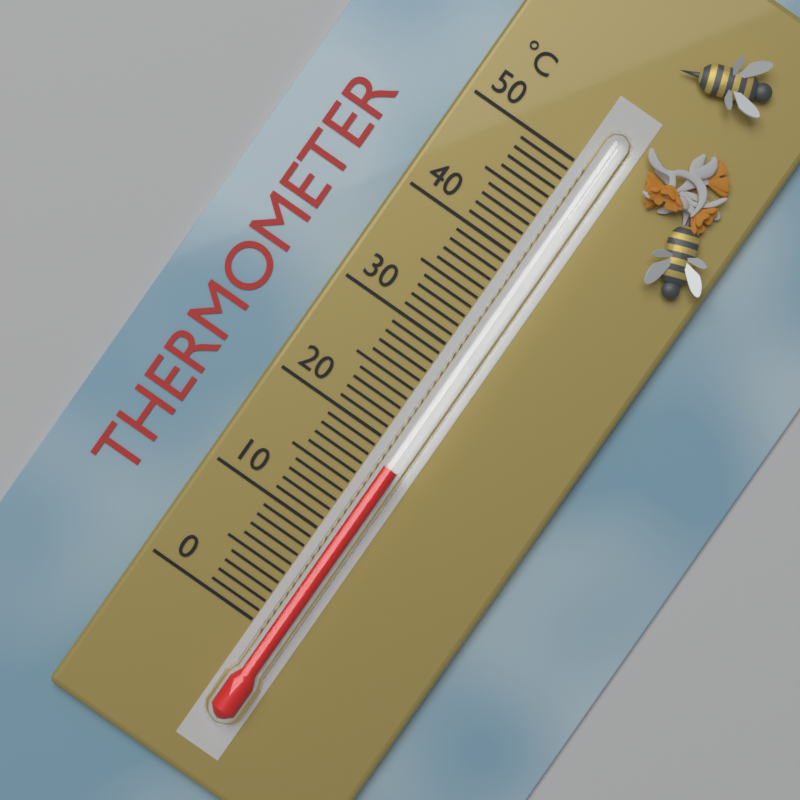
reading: 18 °C
